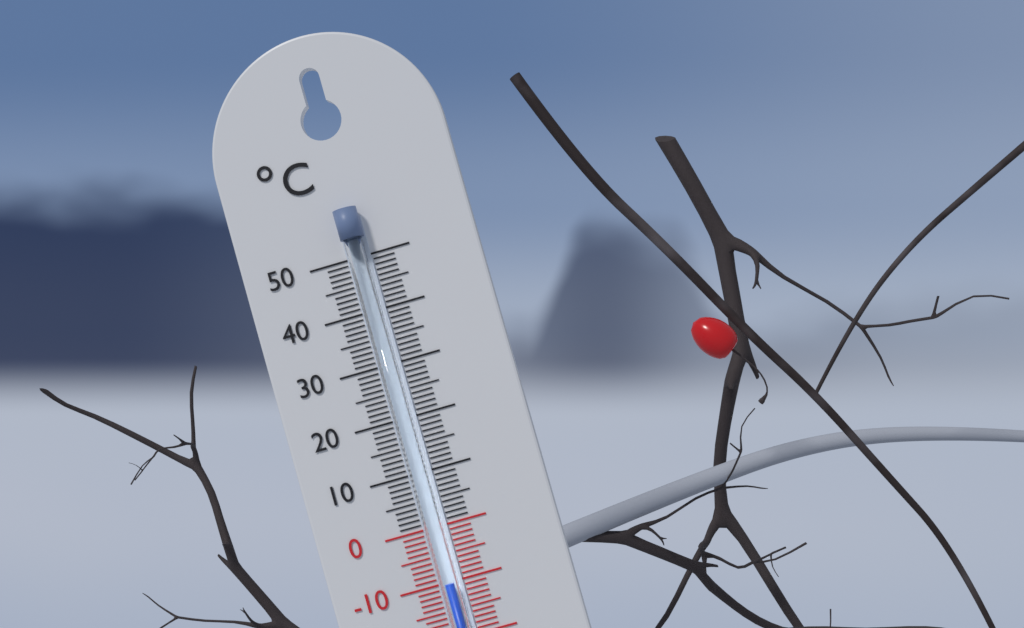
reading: -10 °C
